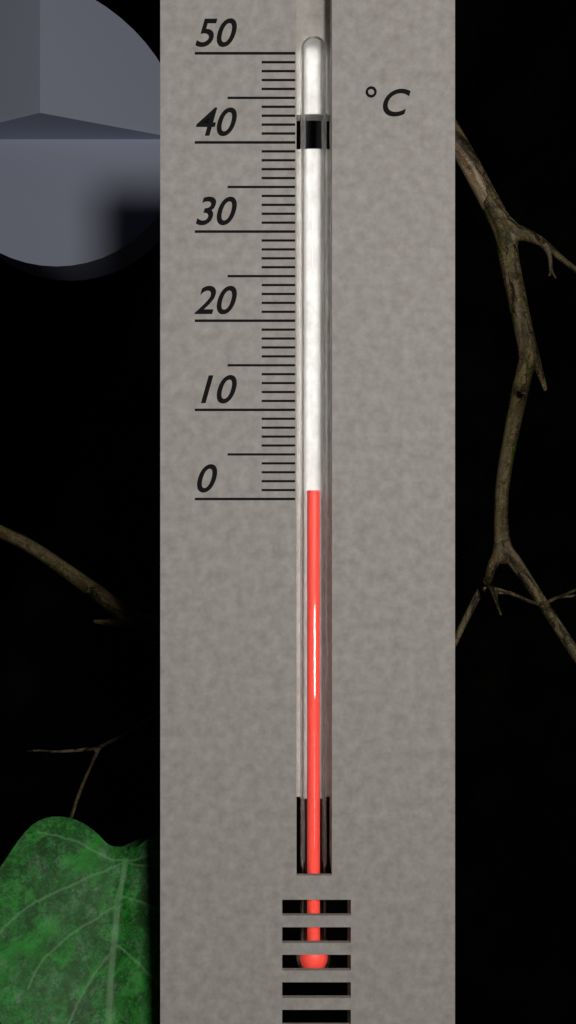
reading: 1 °C
